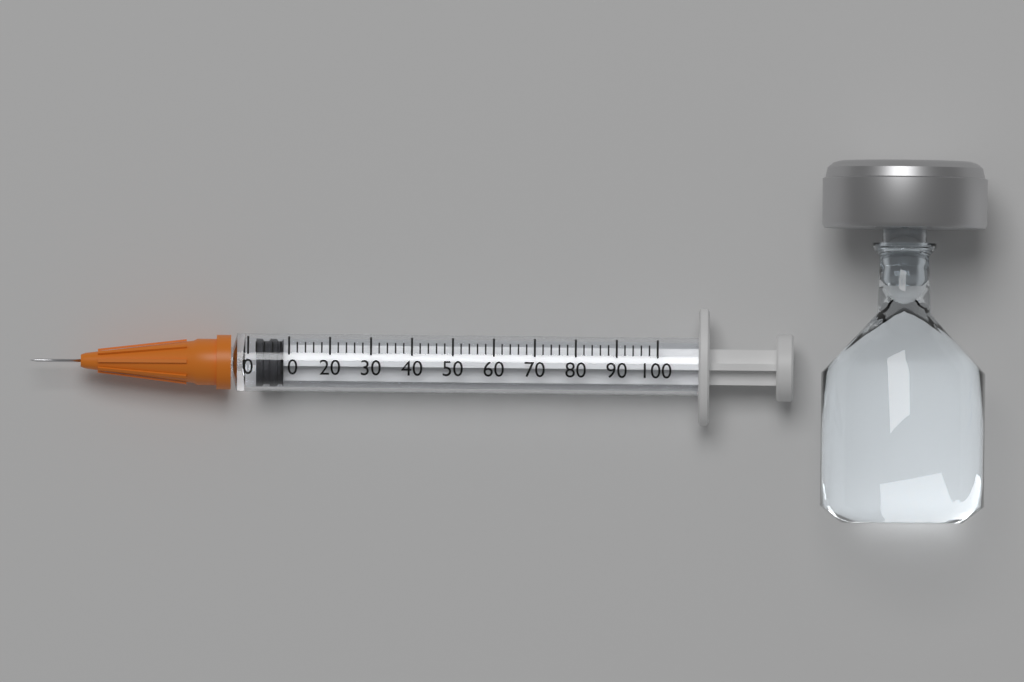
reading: 2 (no unit)
